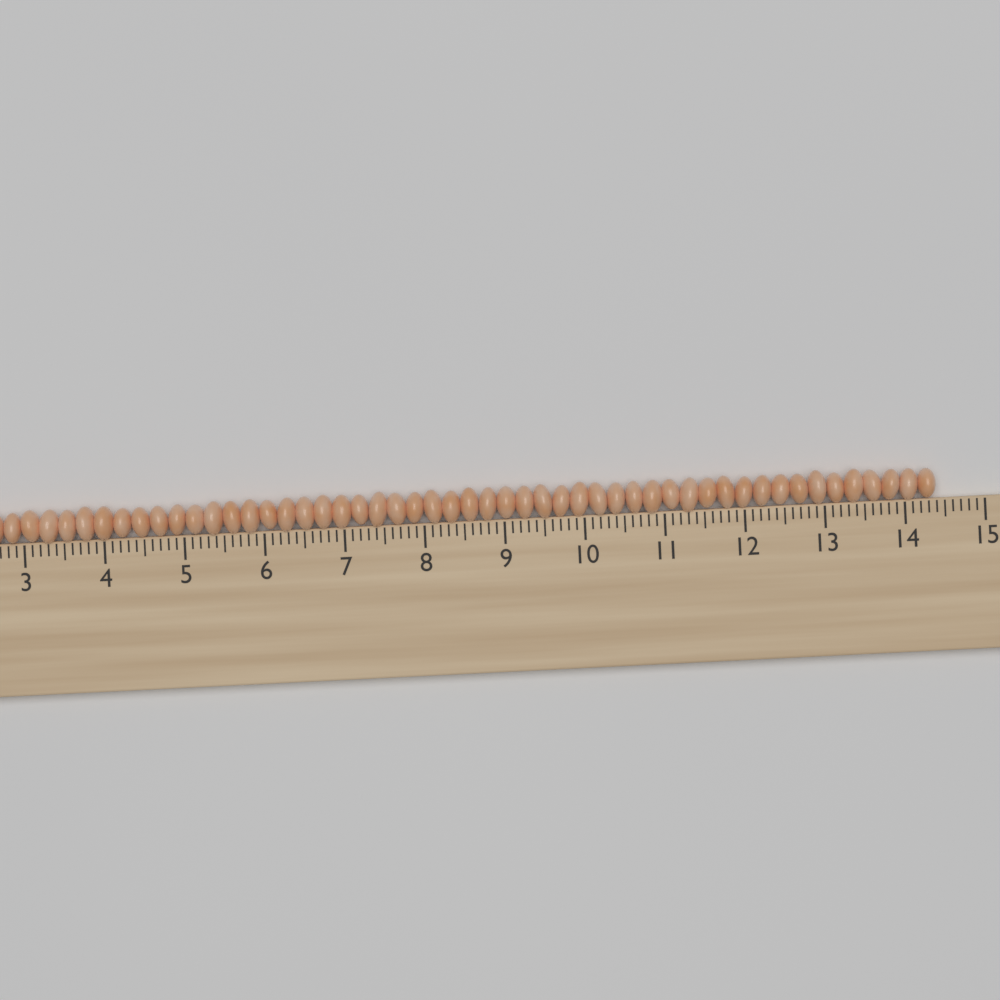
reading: 14.4 cm
